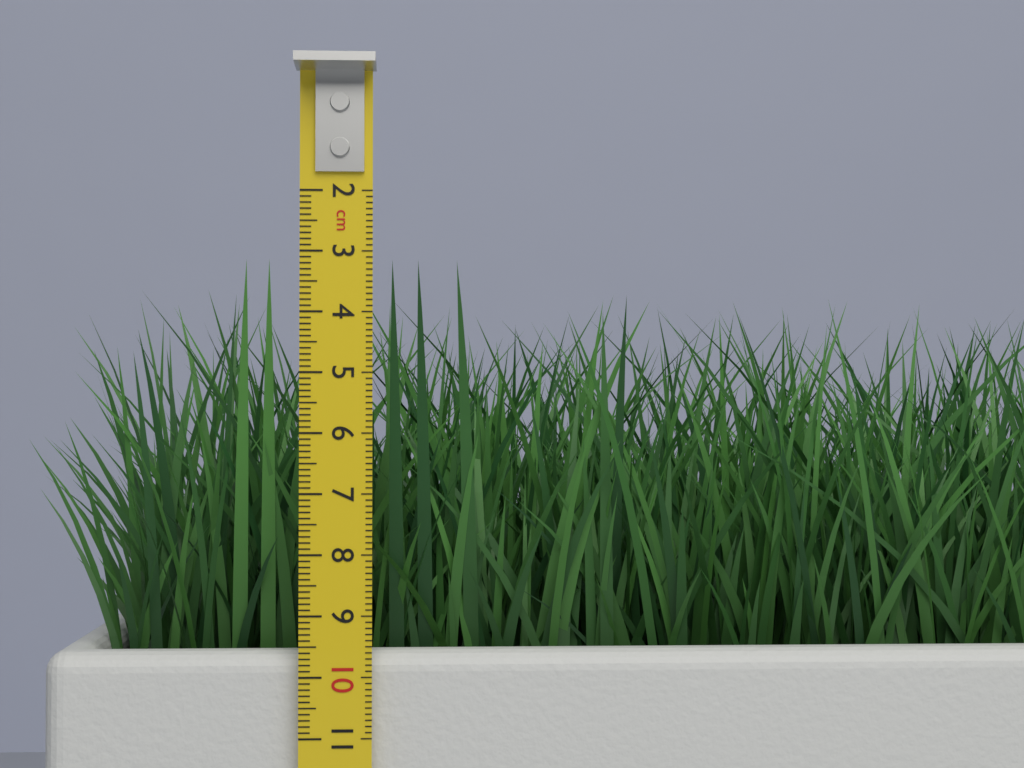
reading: 3.1 cm
